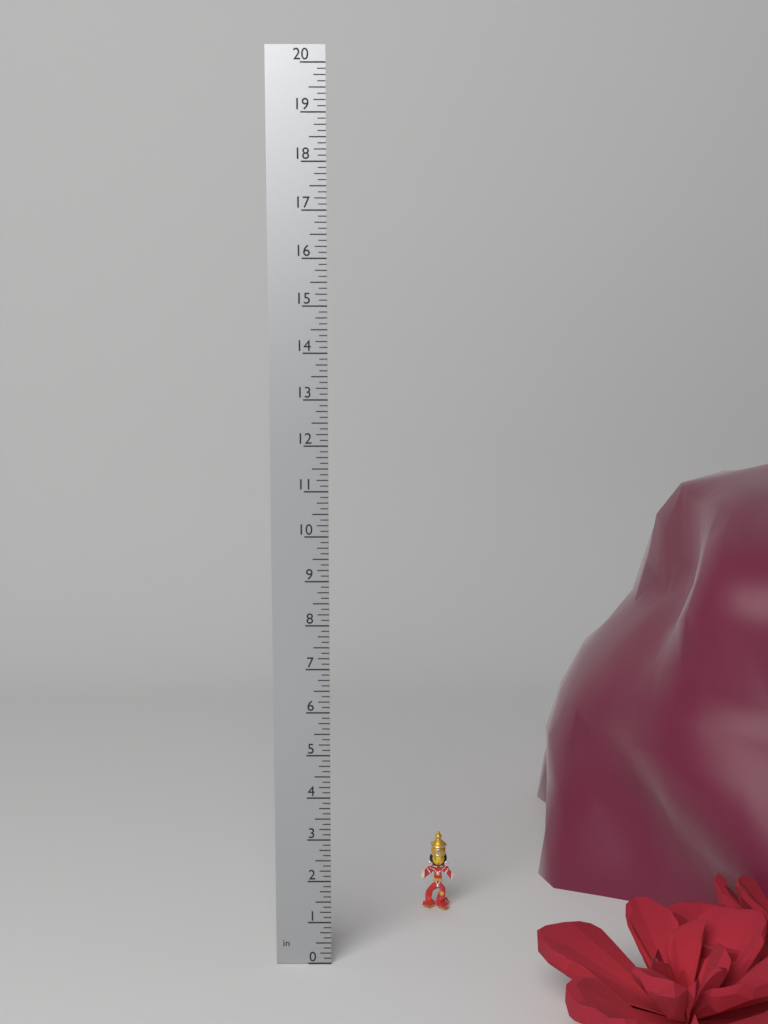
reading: 2.000 in
